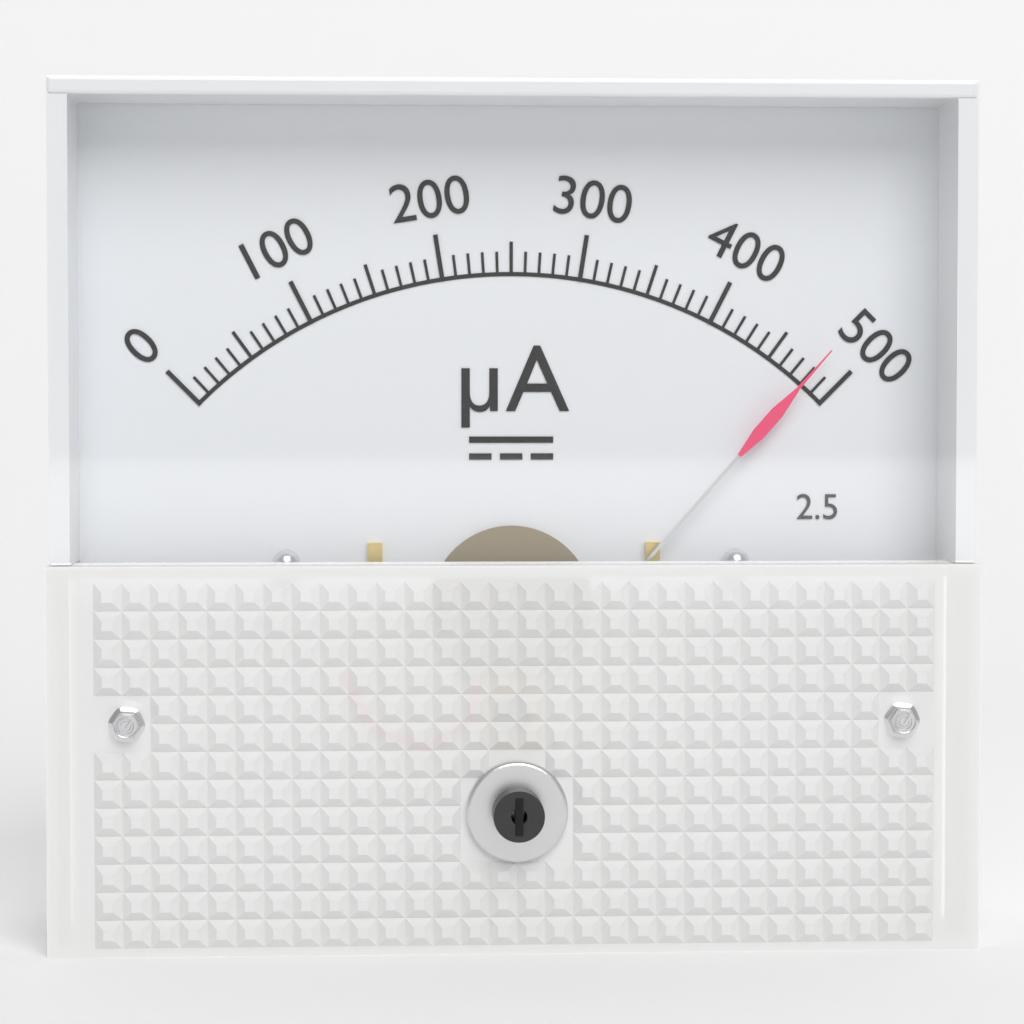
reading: 480 µA
